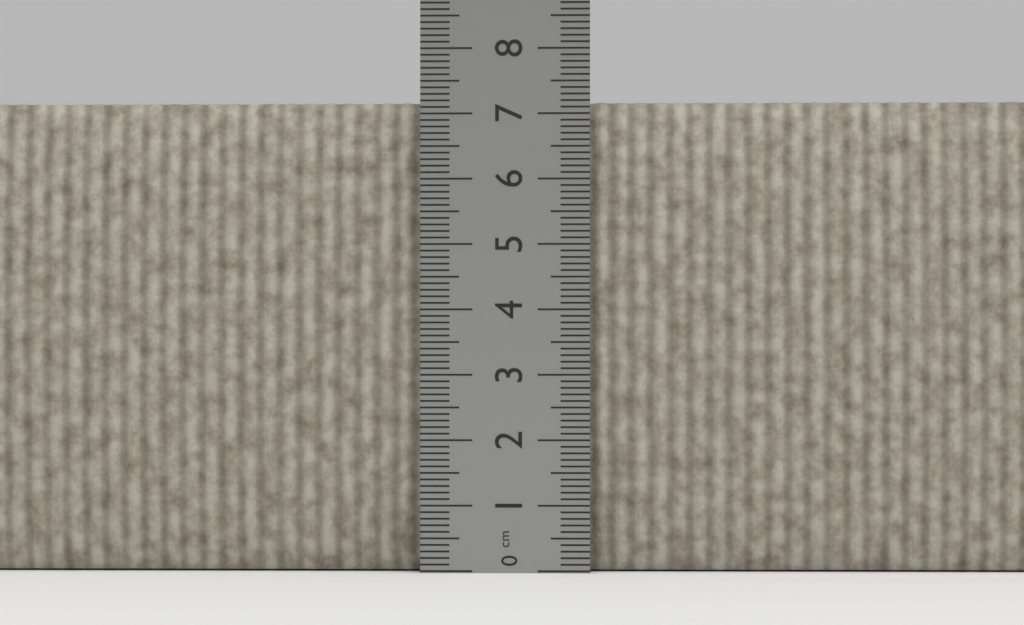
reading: 7.2 cm
